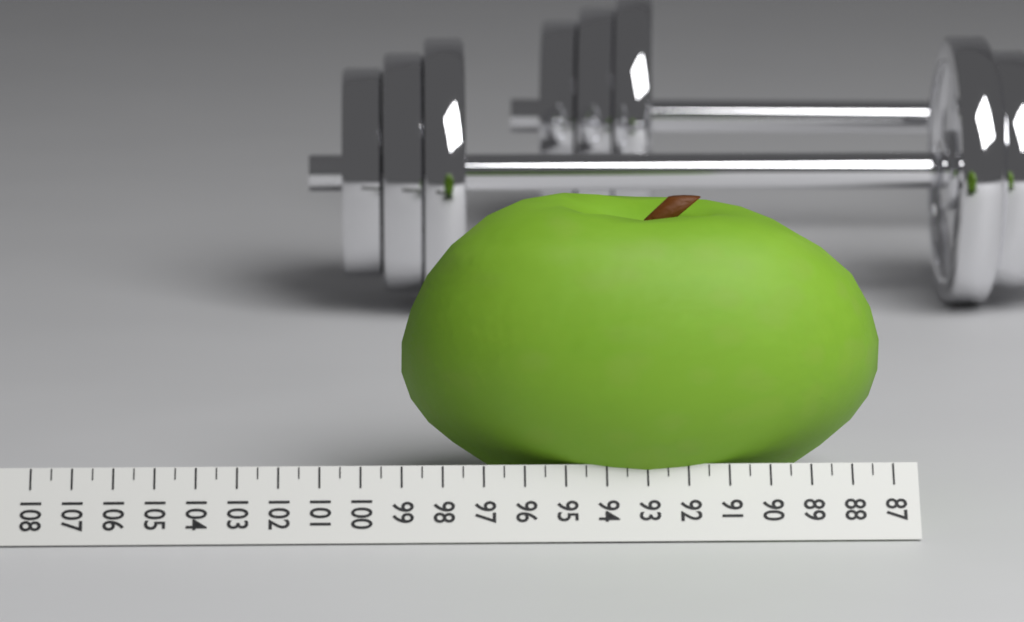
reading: 99.0 (no unit)
